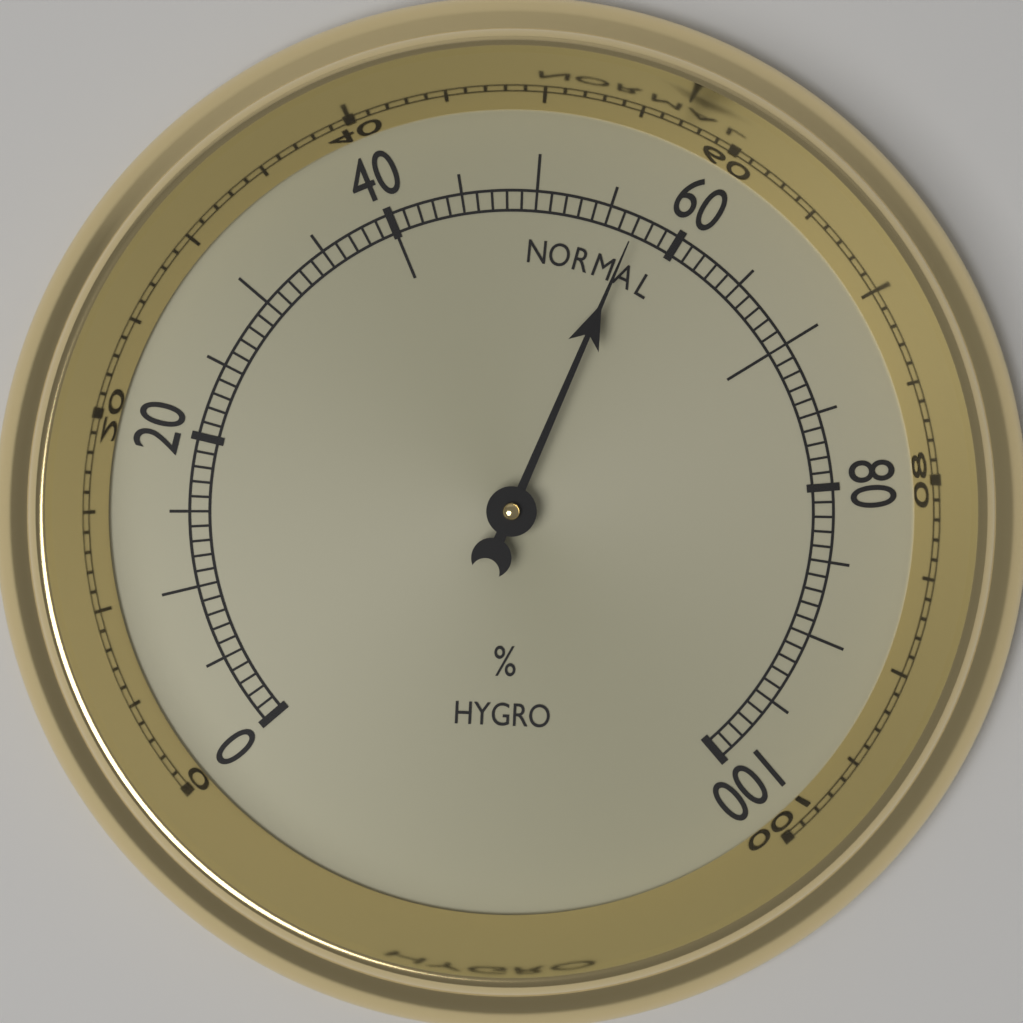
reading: 57 %
